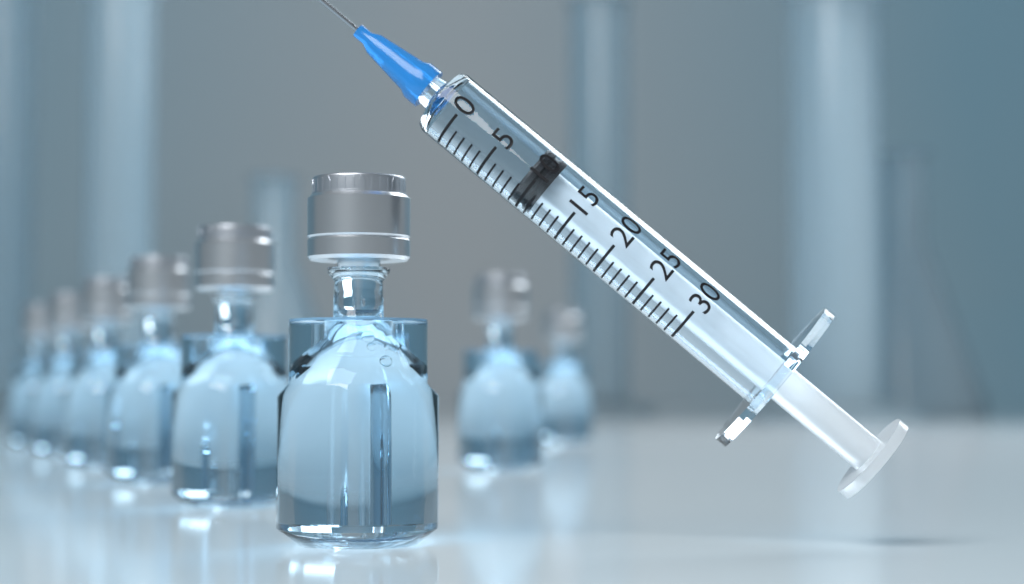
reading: 9 (no unit)
